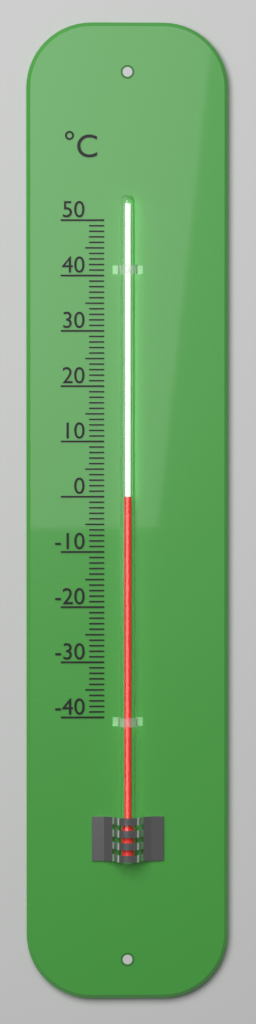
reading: 0 °C
